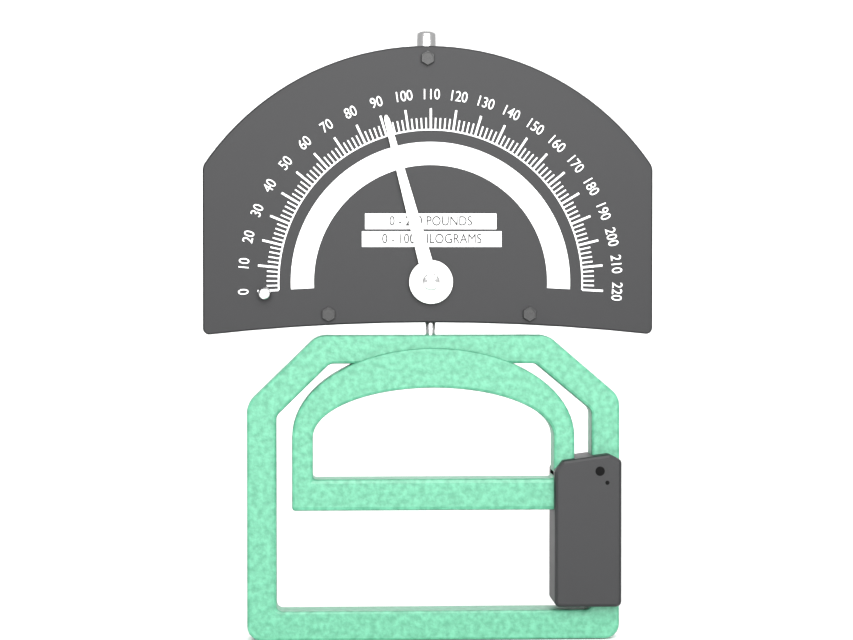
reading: 92 lb
